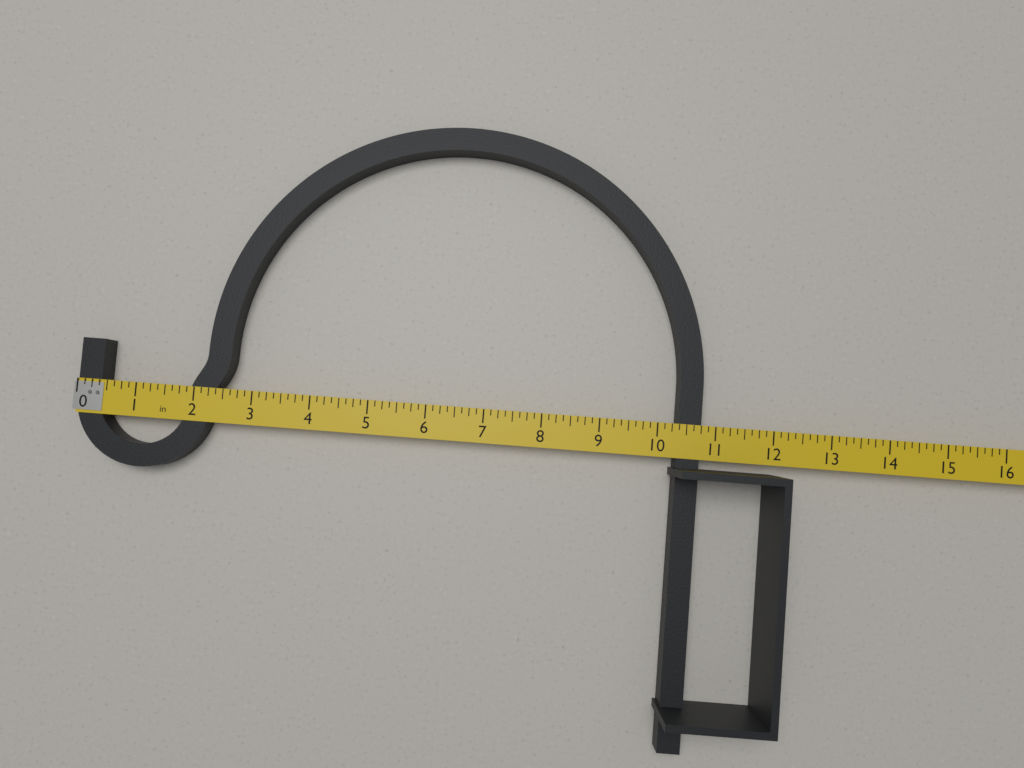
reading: 10.750 in
